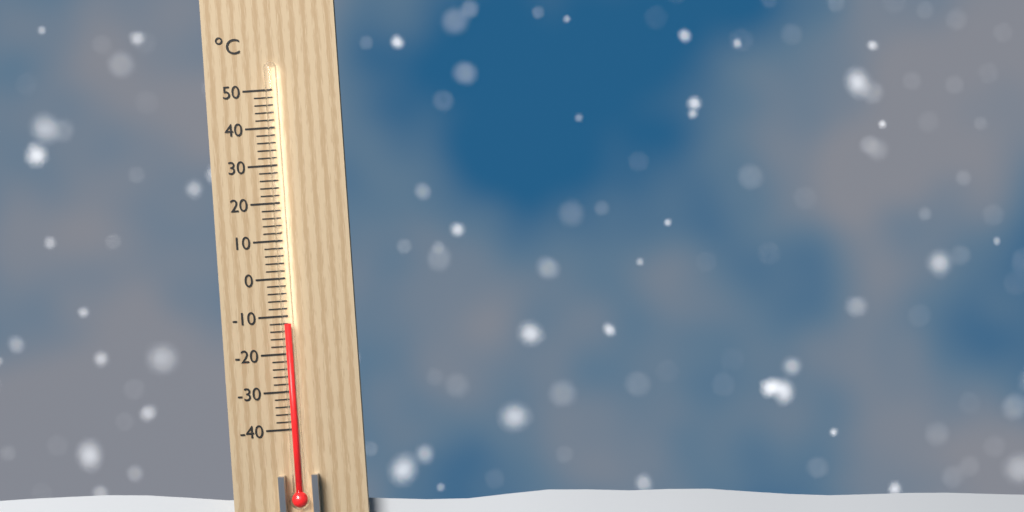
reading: -12 °C
